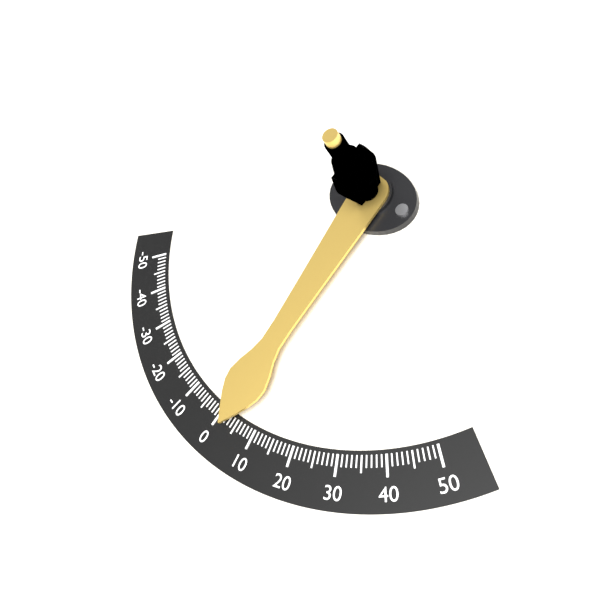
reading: 3 (no unit)
